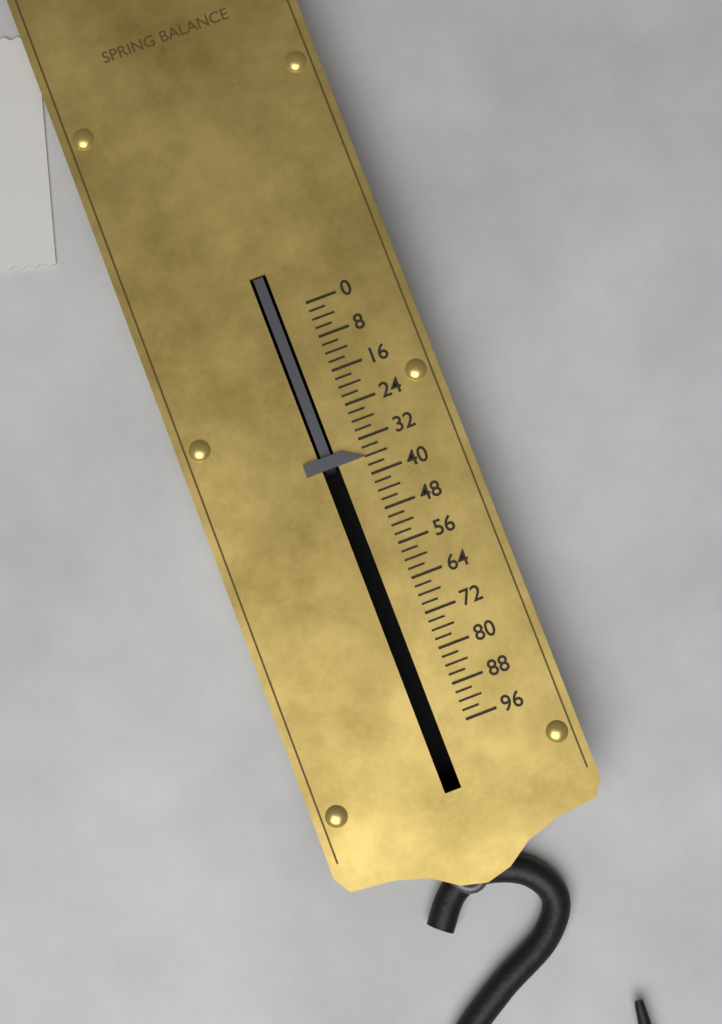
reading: 36 (no unit)
